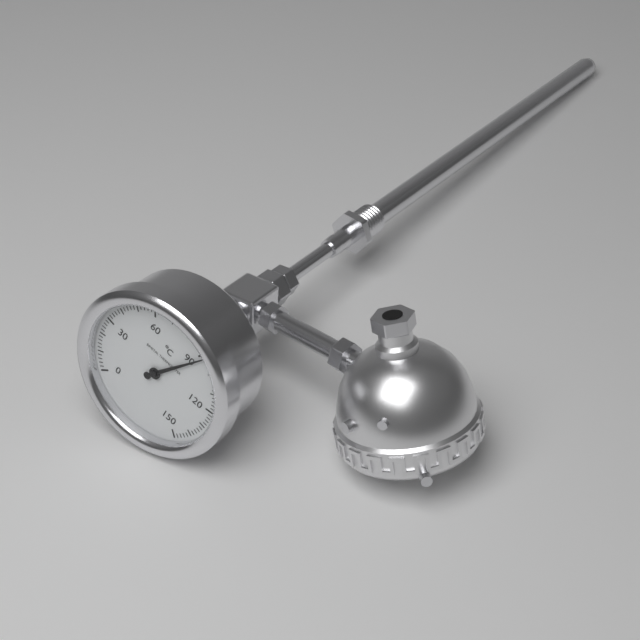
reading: 92 °C
